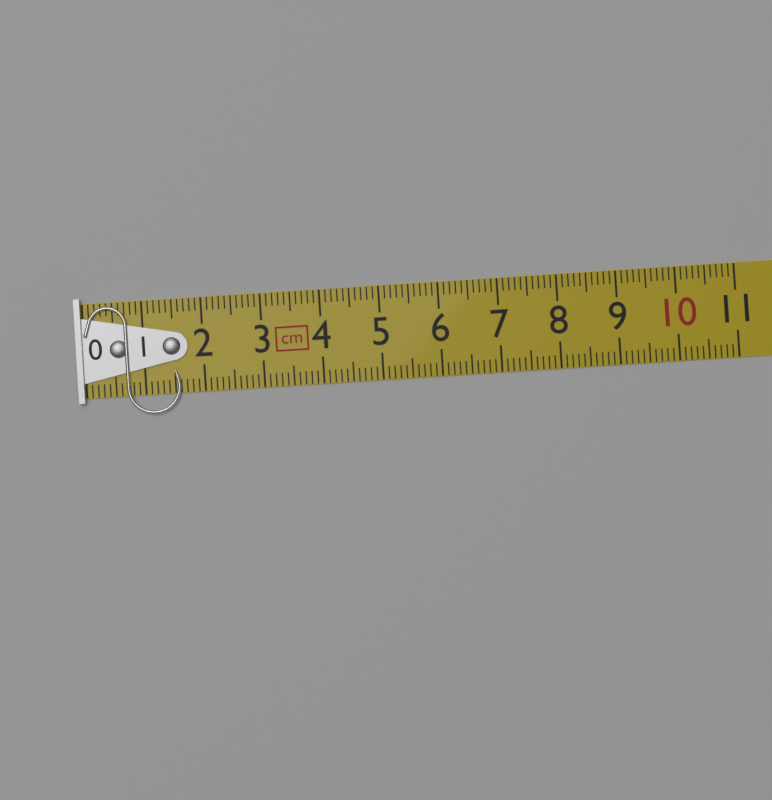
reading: 1.6 cm
